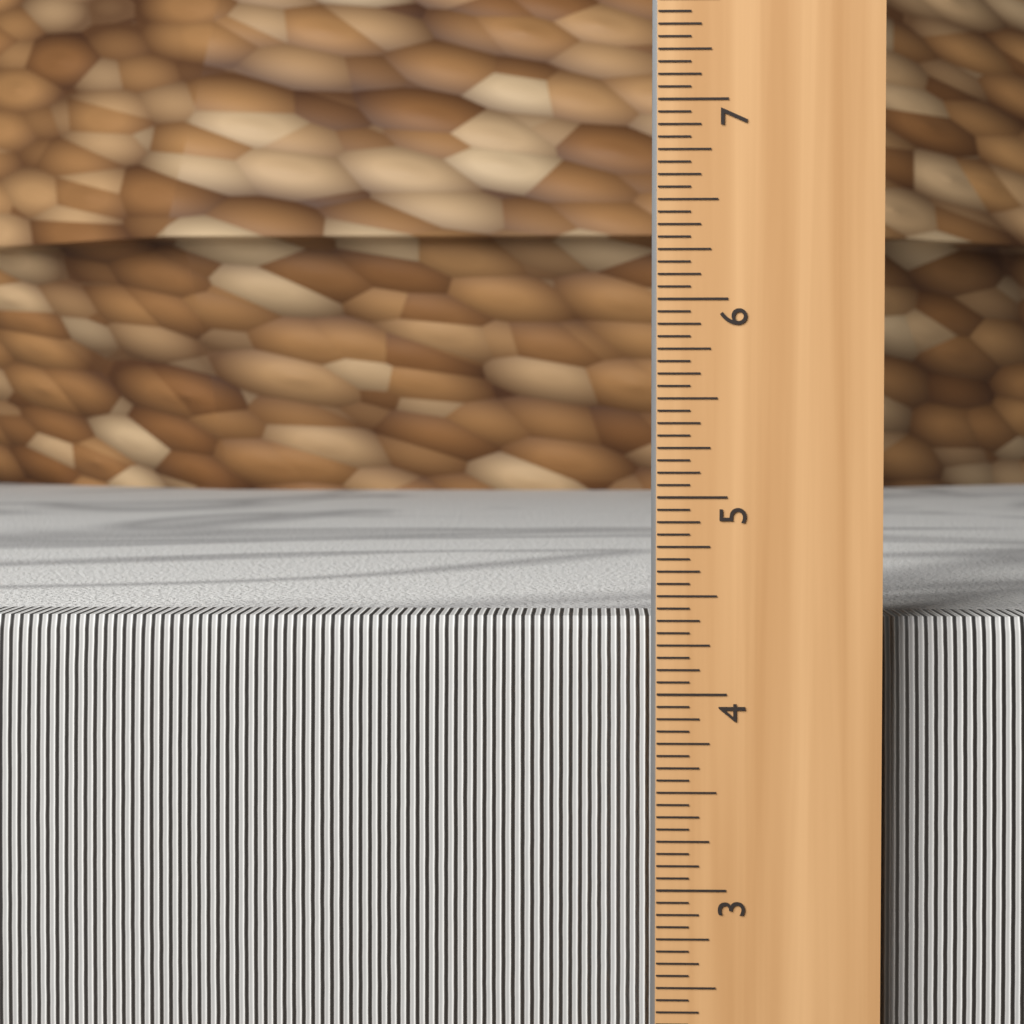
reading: 4.3750 in
